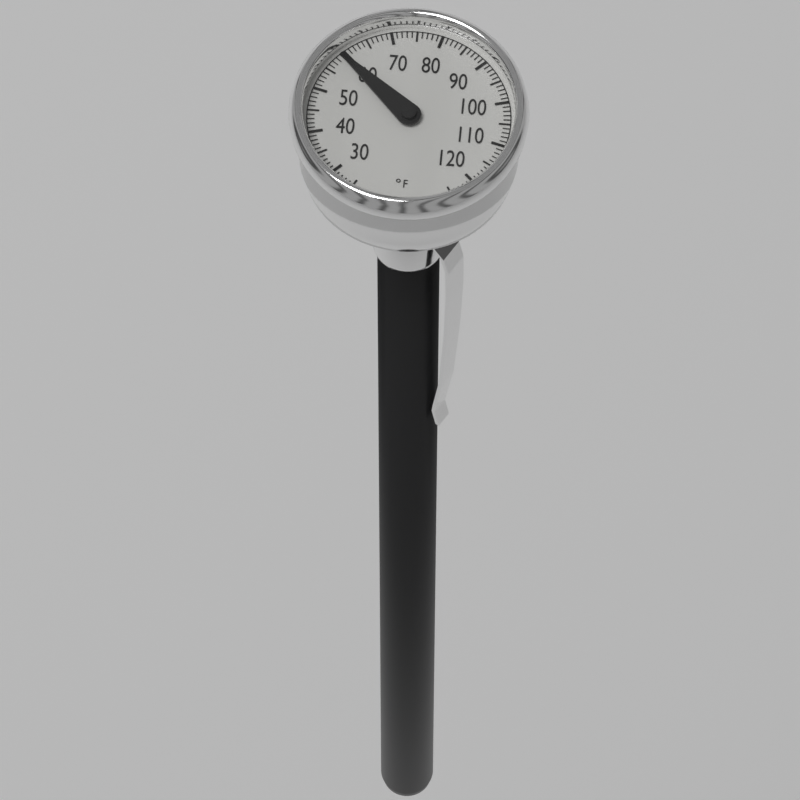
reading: 59 °F
